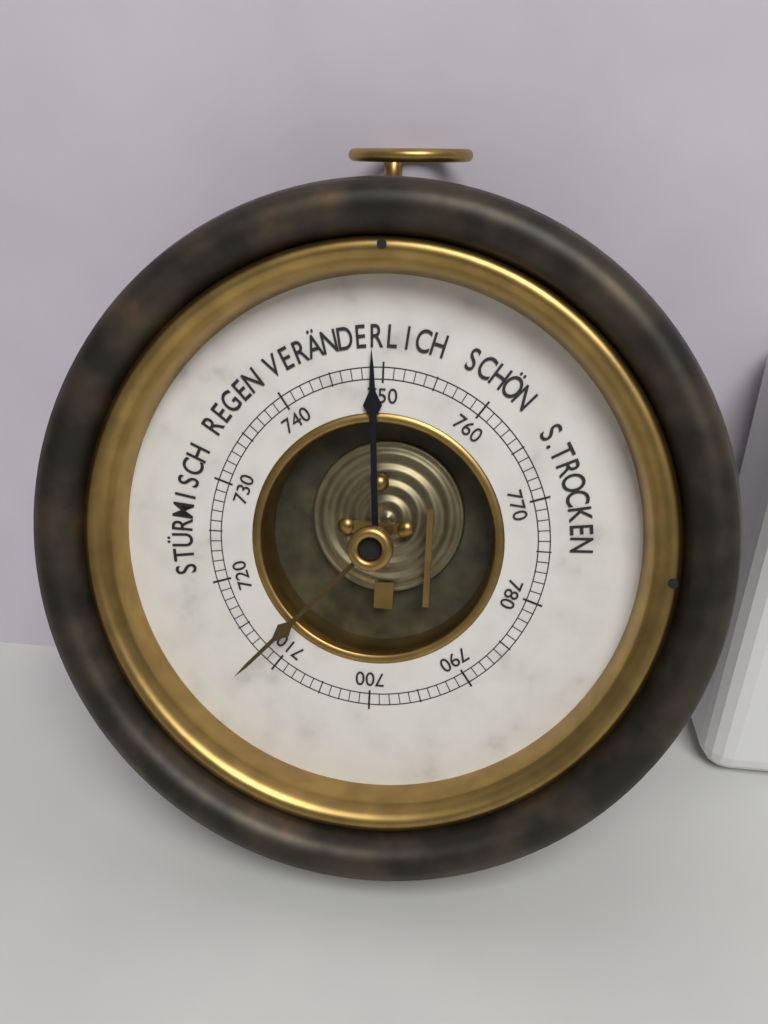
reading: 749 mmHg
